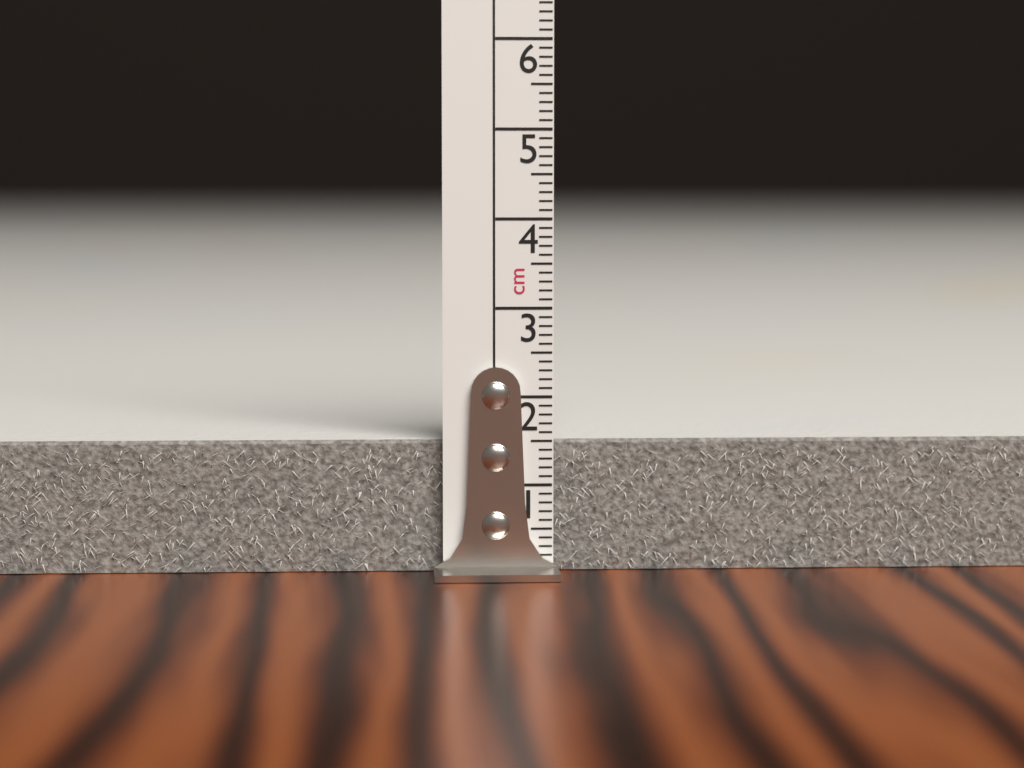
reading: 1.5 cm
